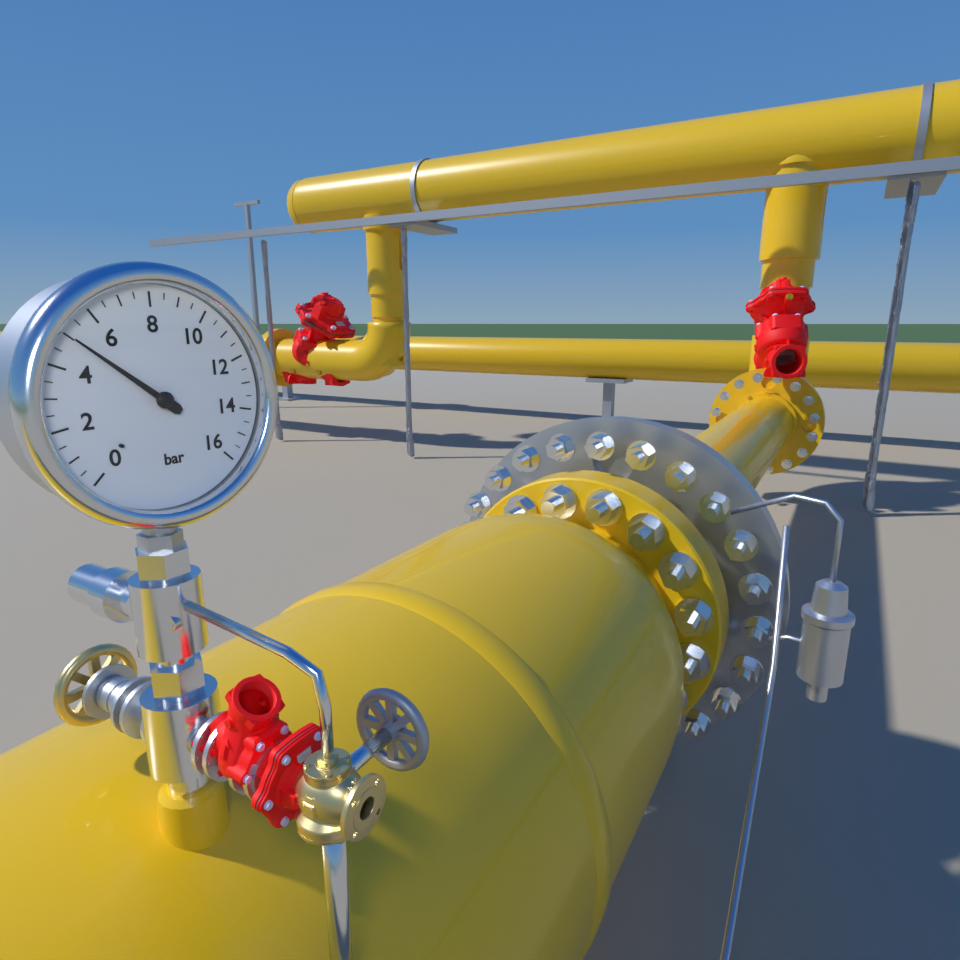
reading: 5.0 bar
